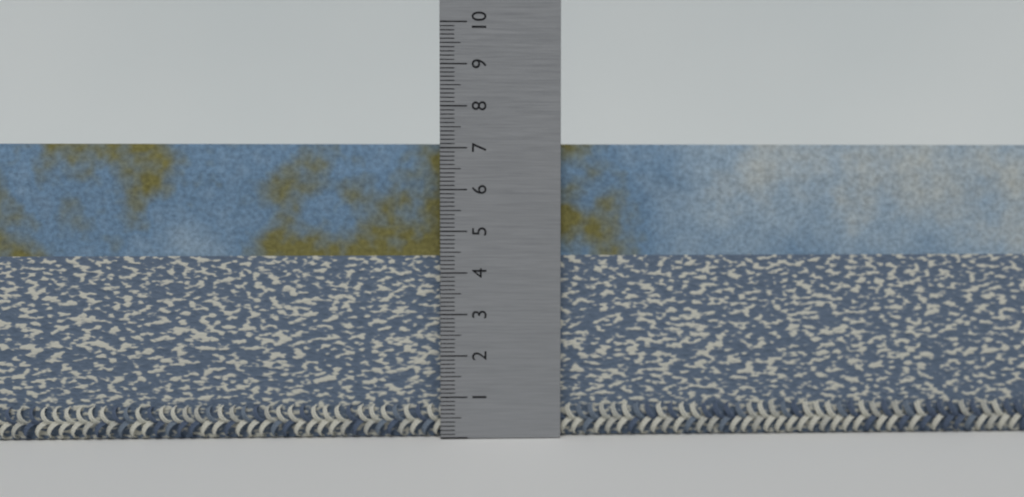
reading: 7.1 (no unit)
